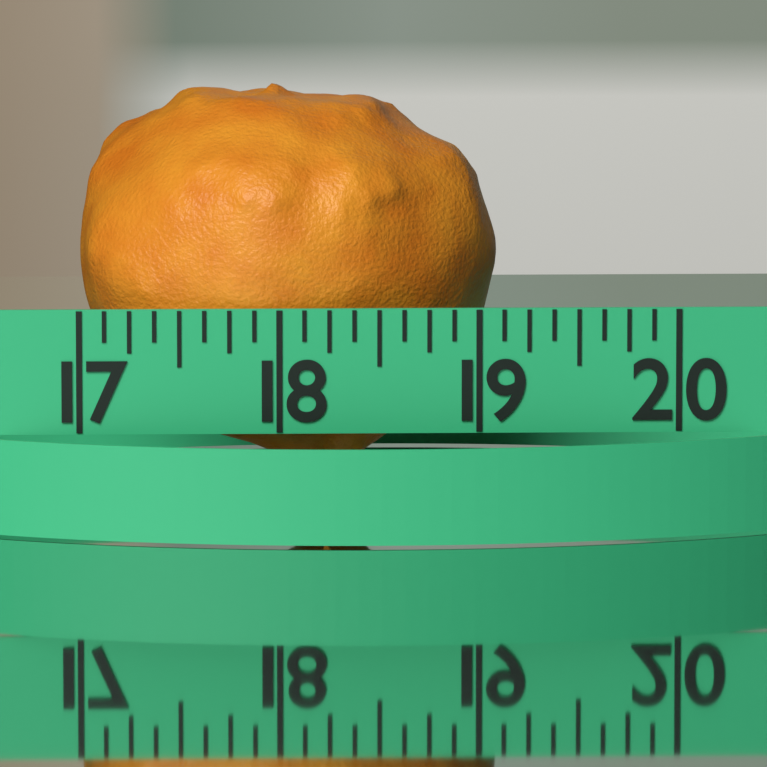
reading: 19.125 (no unit)
